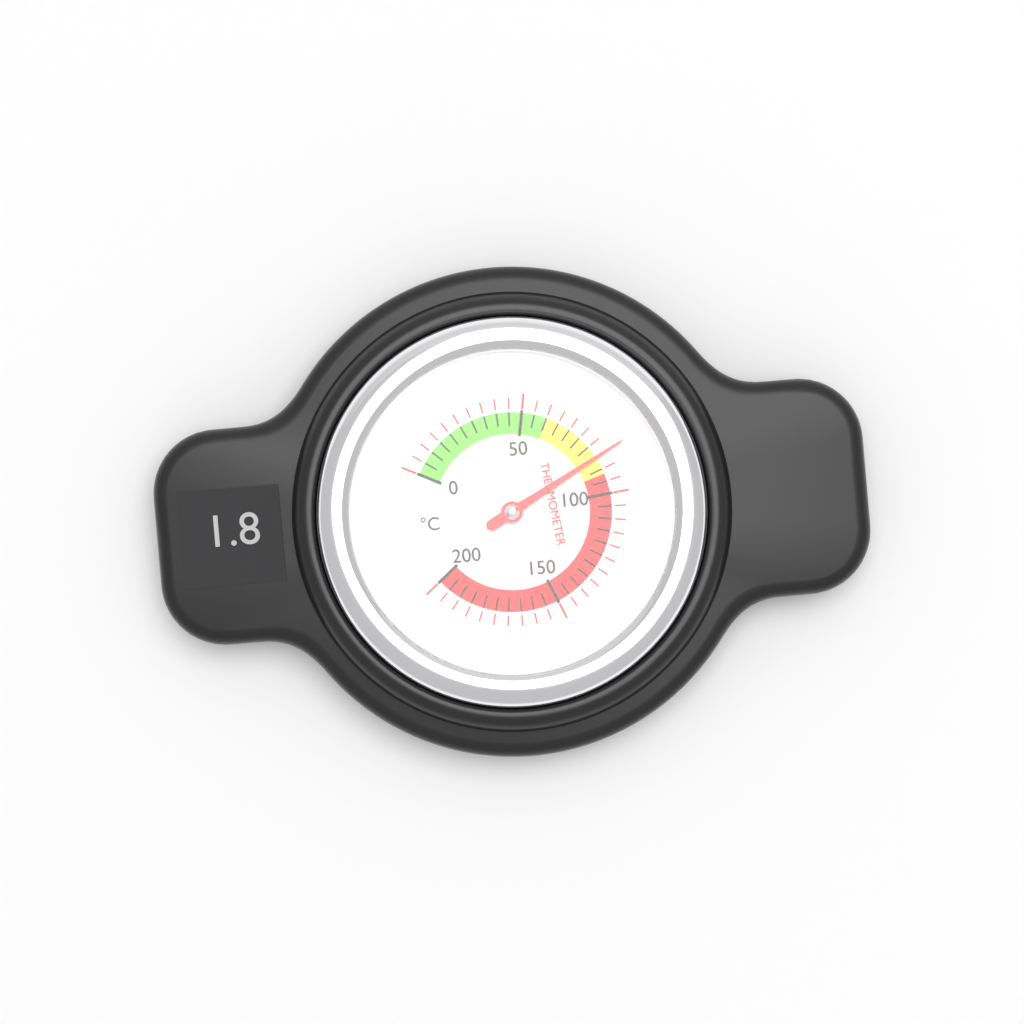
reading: 85 °C
